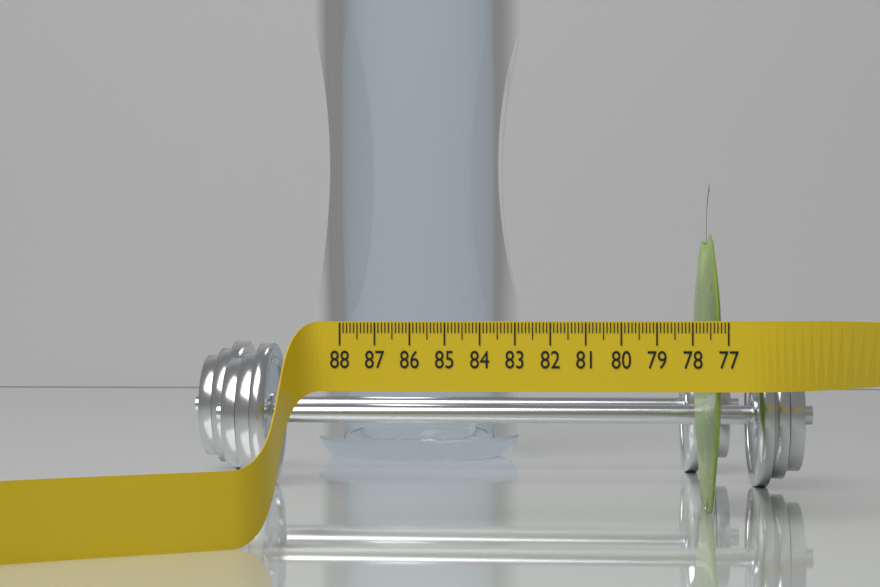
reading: 77.5 (no unit)
